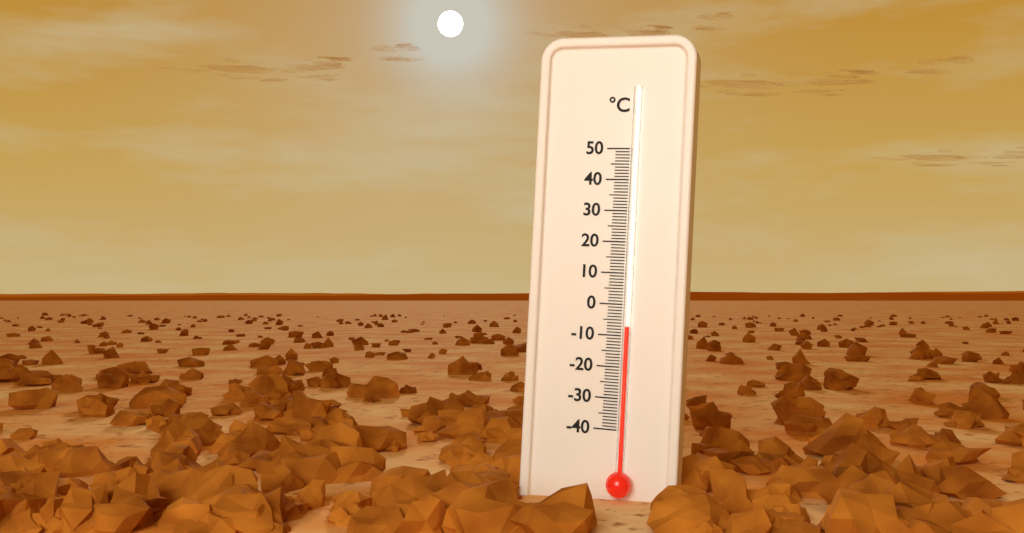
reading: -7 °C
